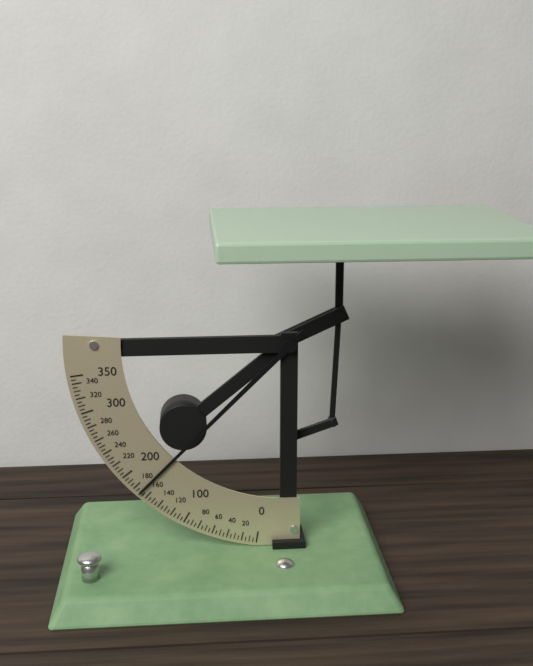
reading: 170 (no unit)
